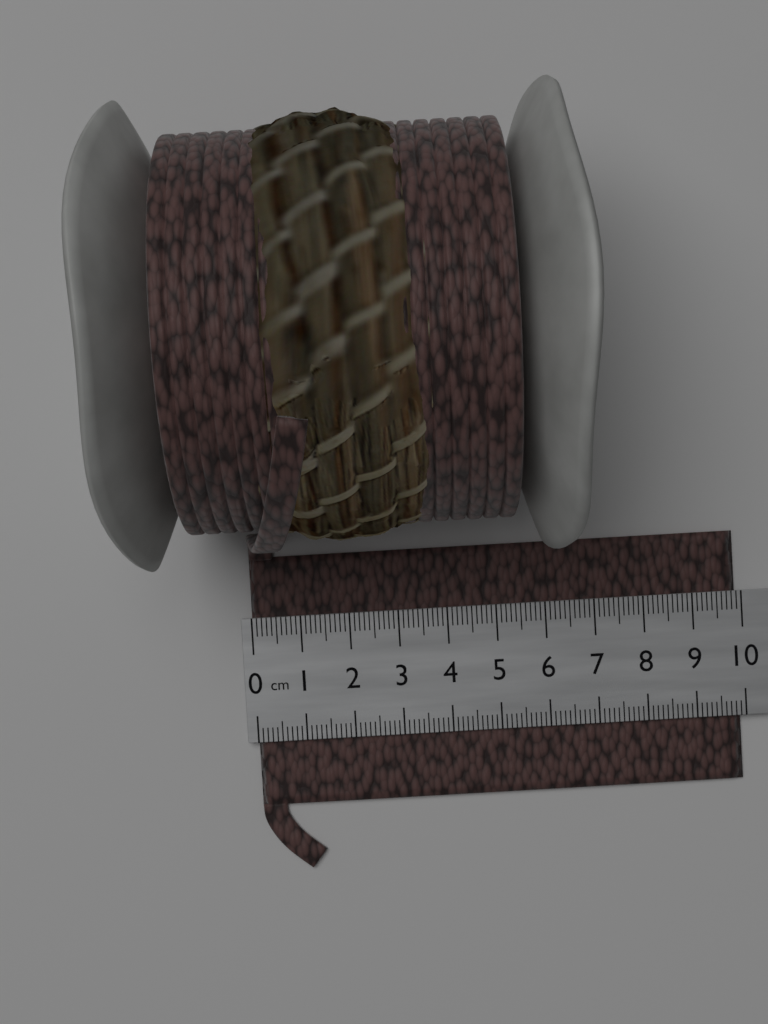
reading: 9.9 cm
